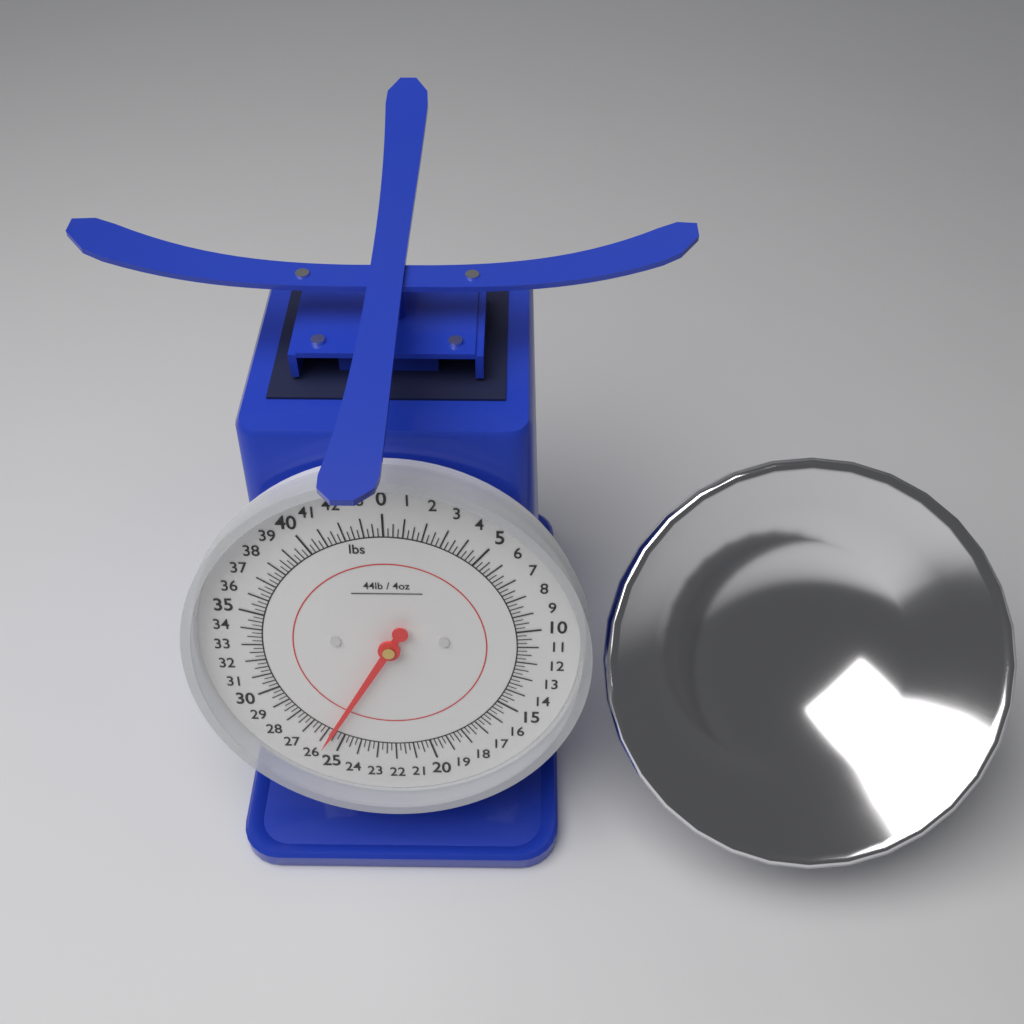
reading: 25.75 lbs
